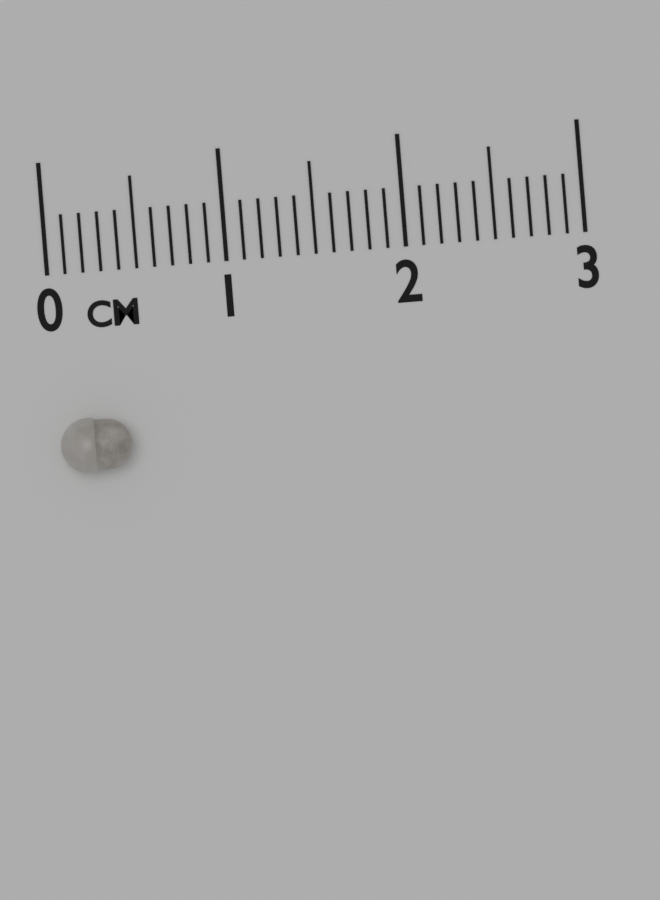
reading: 0.4 cm
